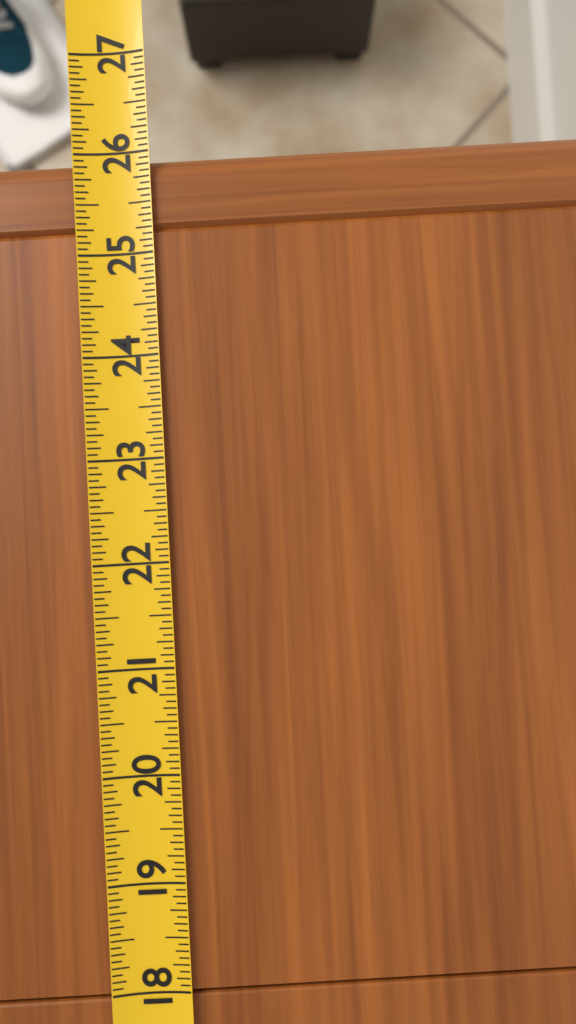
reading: 26.0000 (no unit)
